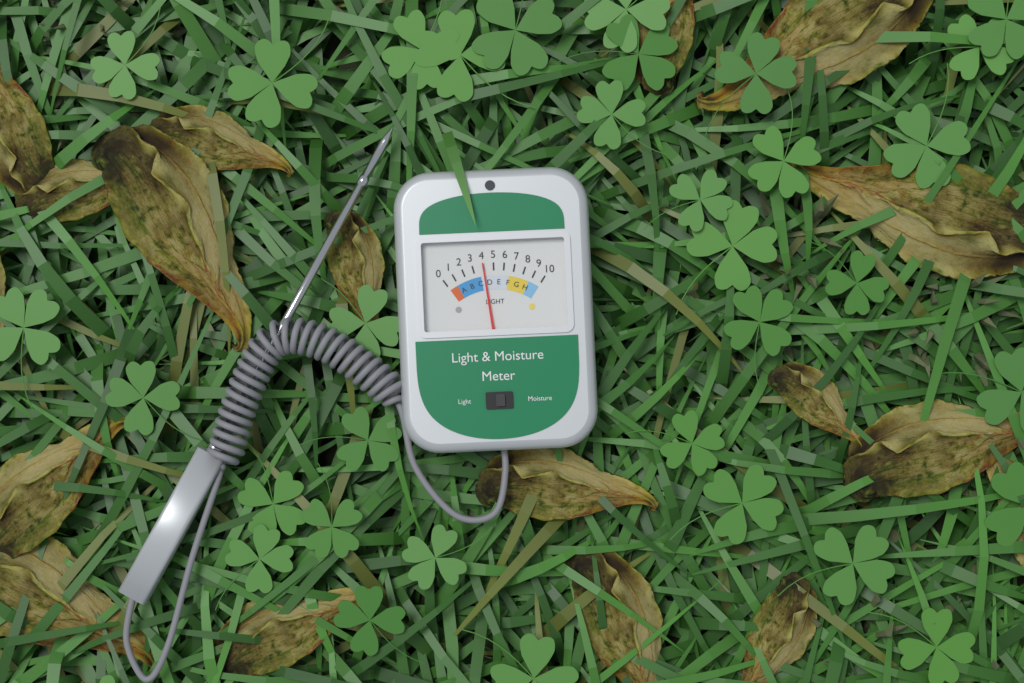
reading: 4 (no unit)
